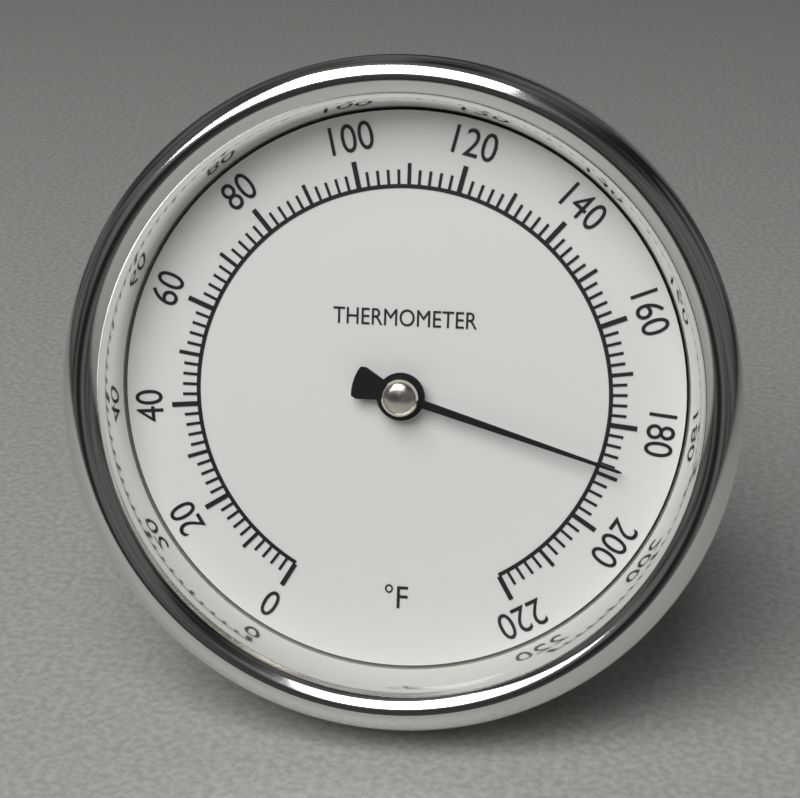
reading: 188 °F
